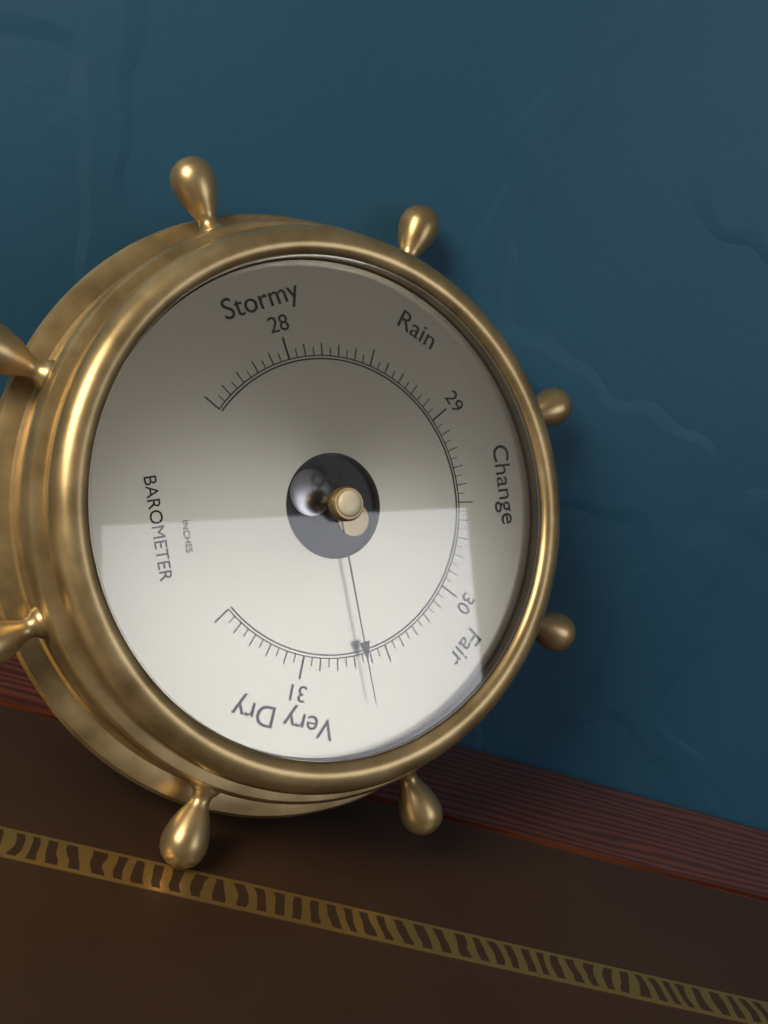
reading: 30.65 inHg
